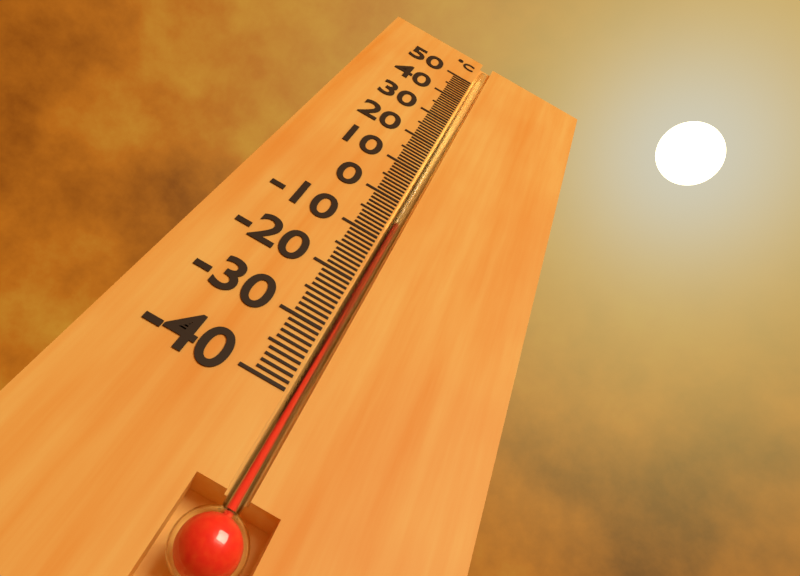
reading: -5 °C
